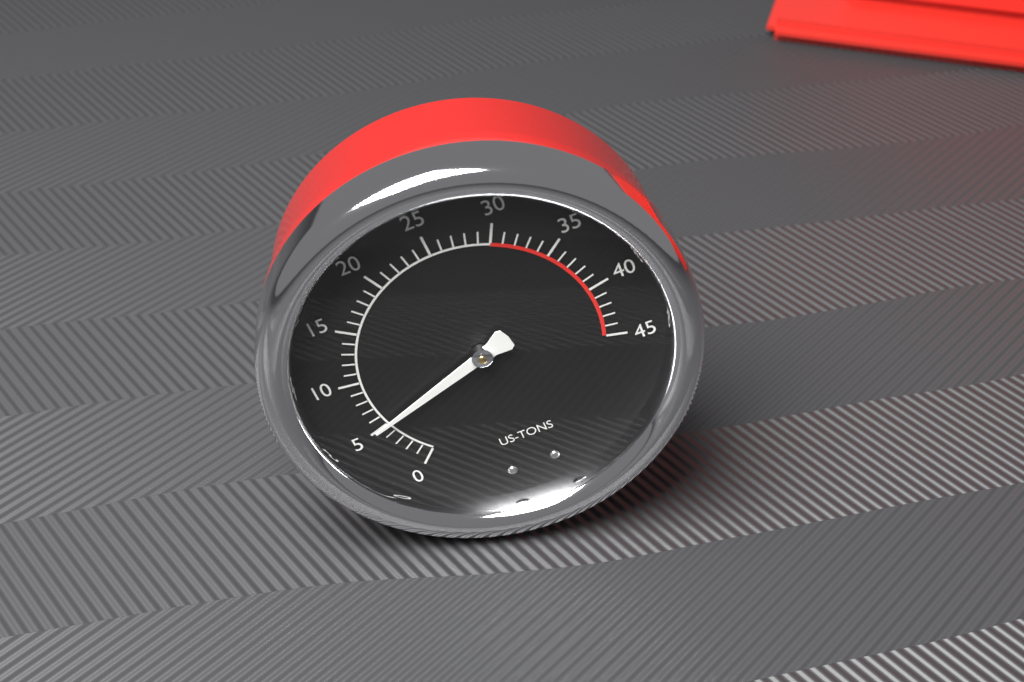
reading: 5 US tons
